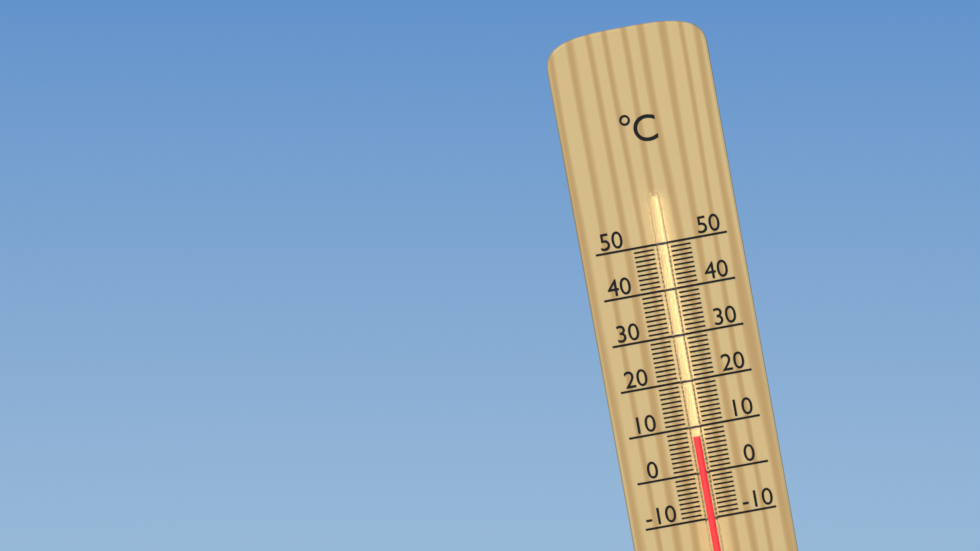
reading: 8 °C
